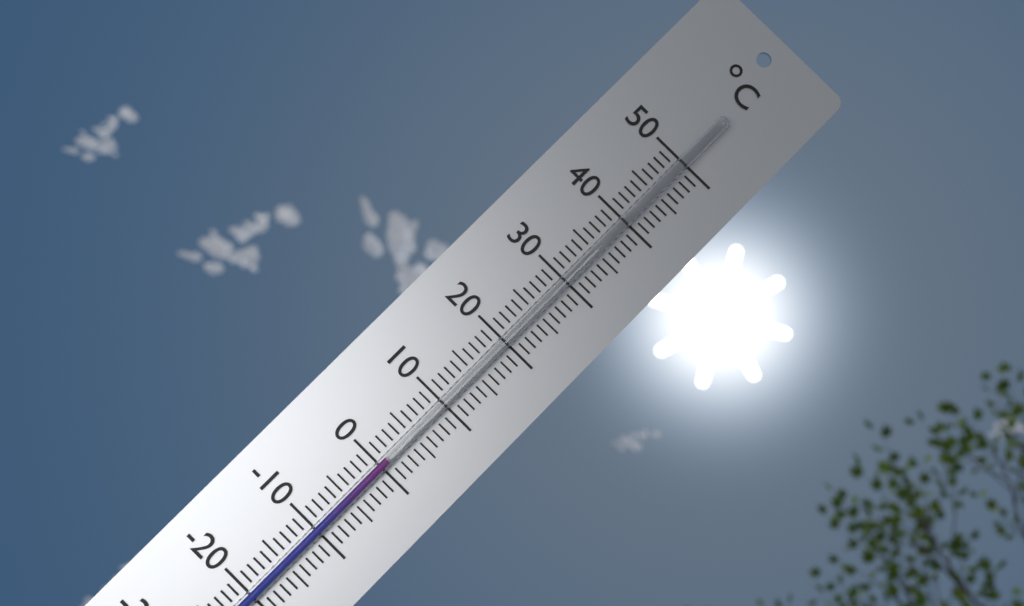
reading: 1 °C
